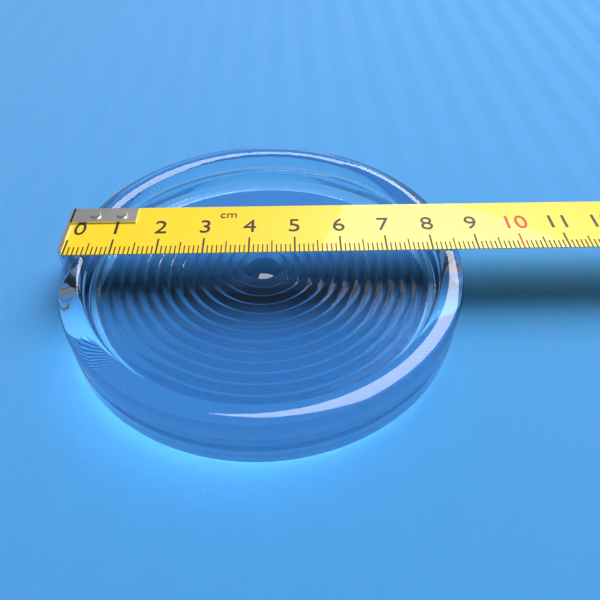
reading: 8.6 cm
